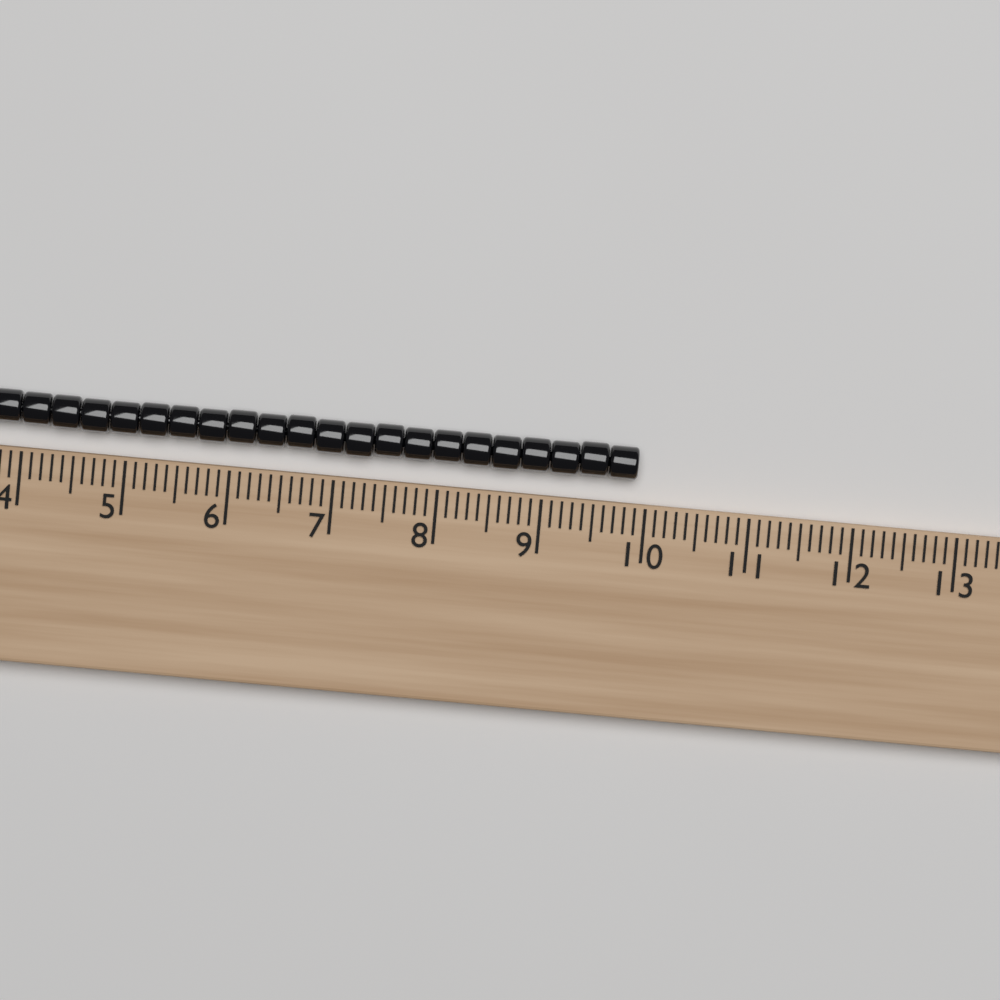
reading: 9.9 (no unit)
